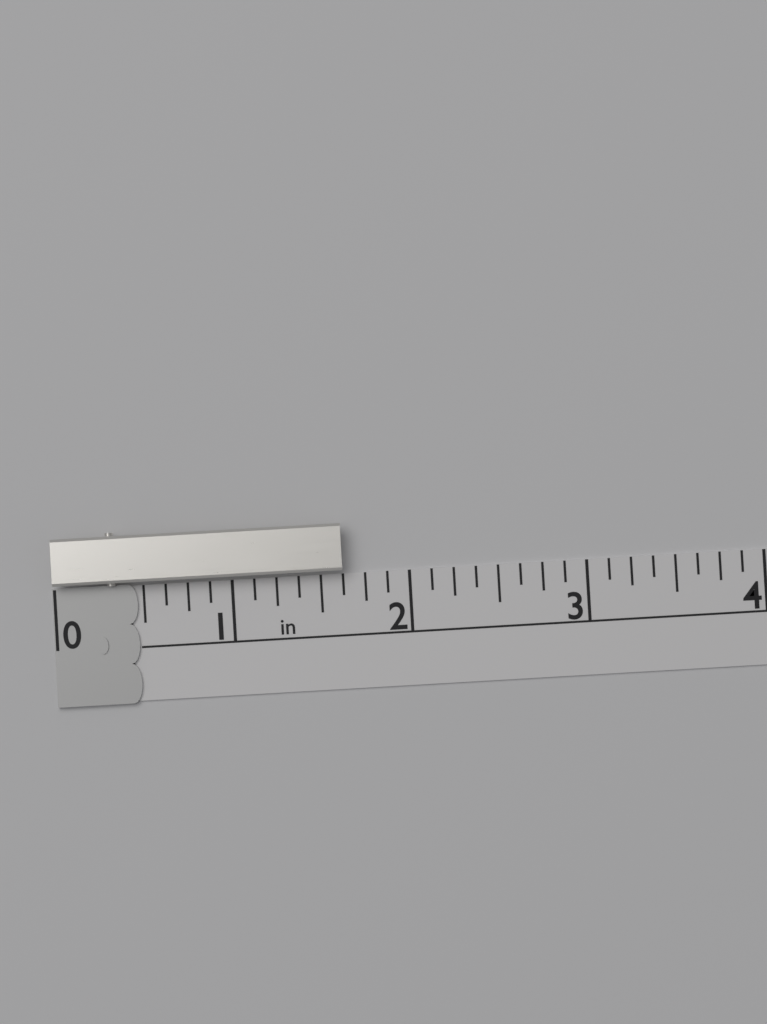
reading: 1.625 in
